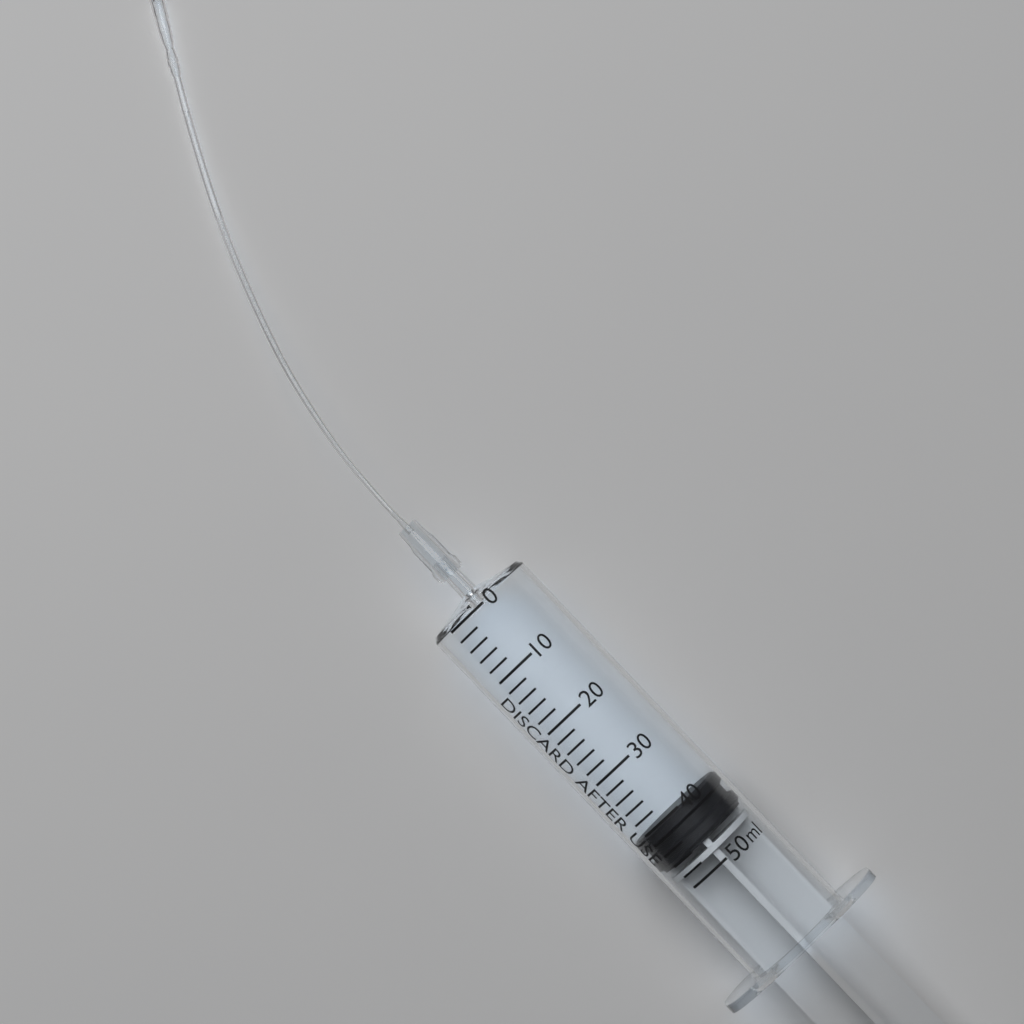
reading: 40 ml
